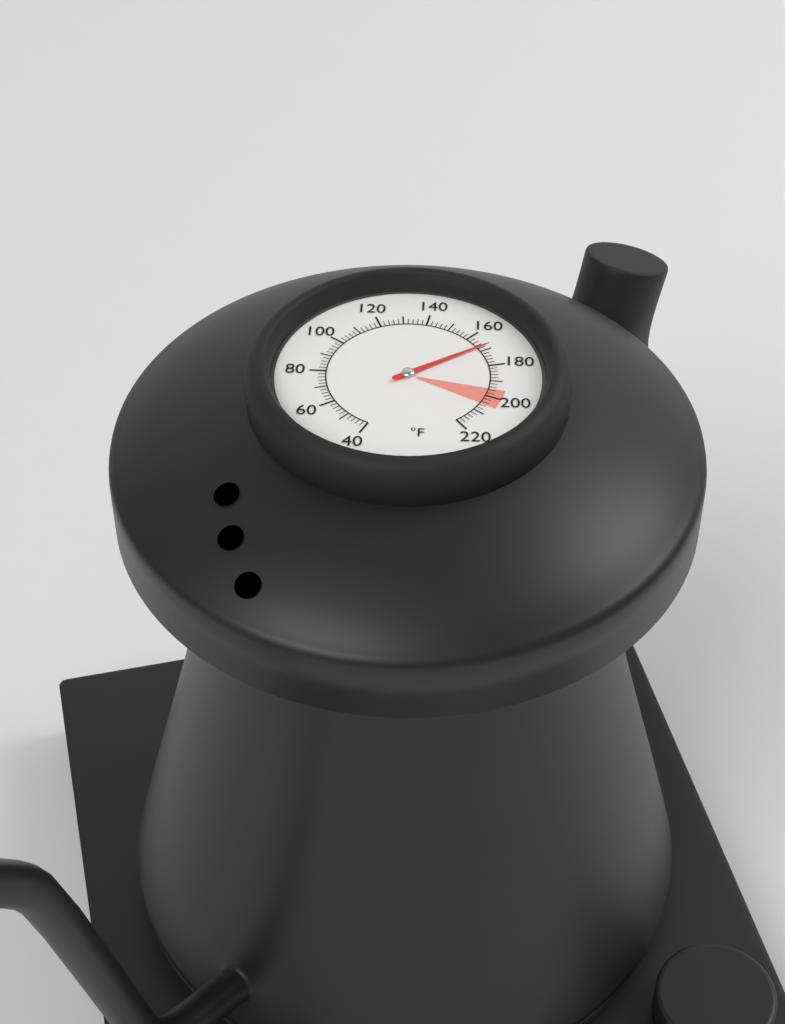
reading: 168 °F
